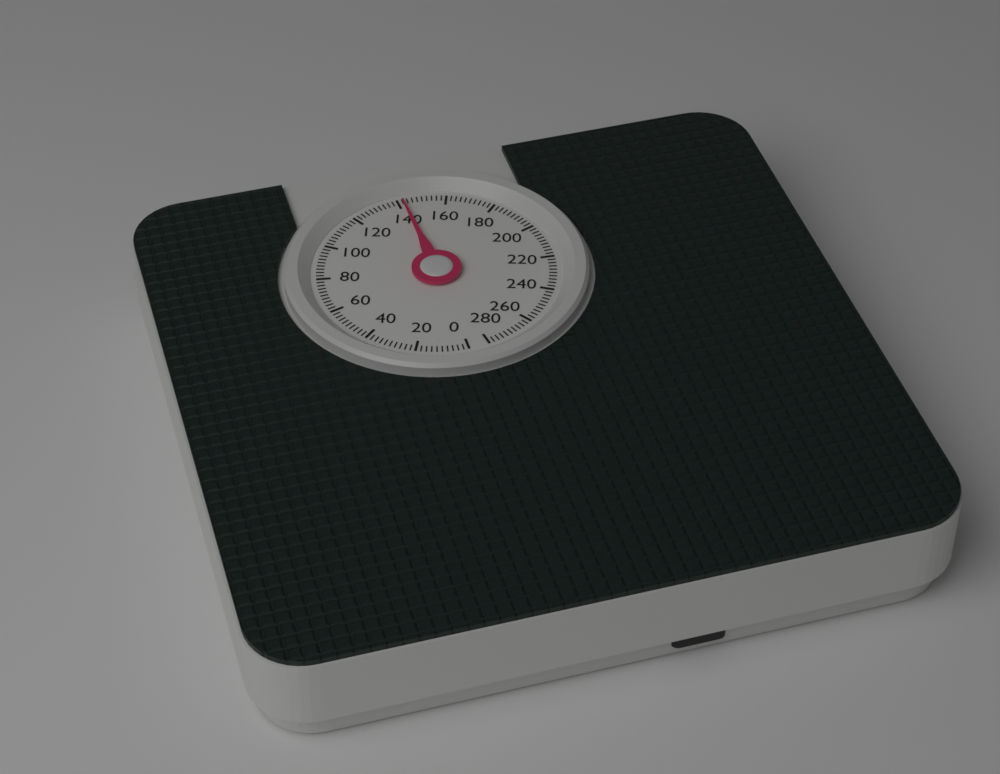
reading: 142 (no unit)
